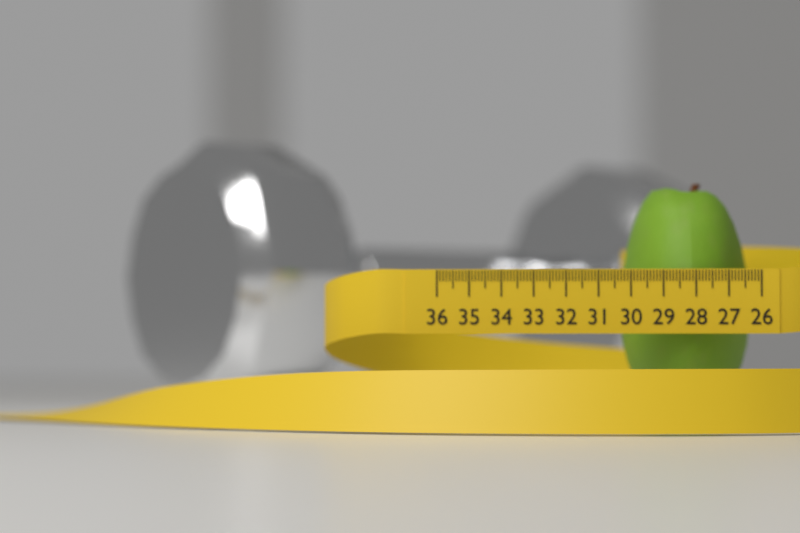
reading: 30.2 (no unit)
